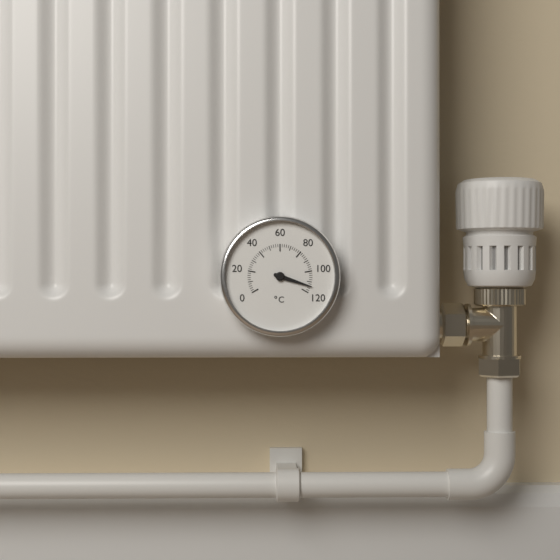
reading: 114 °C
